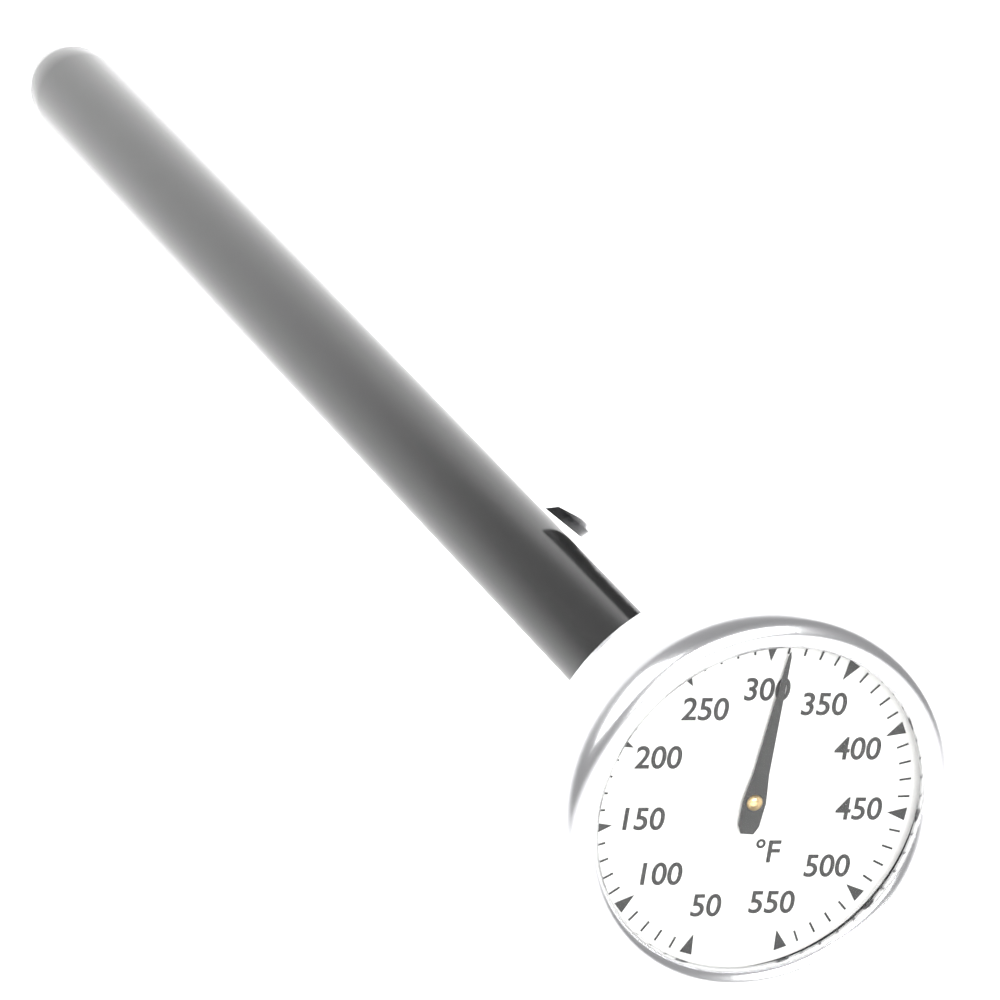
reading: 310 °F
